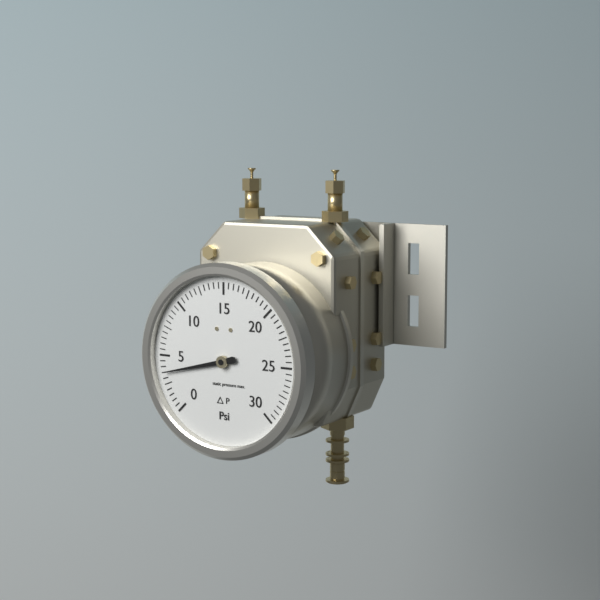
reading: 3.5 psi
